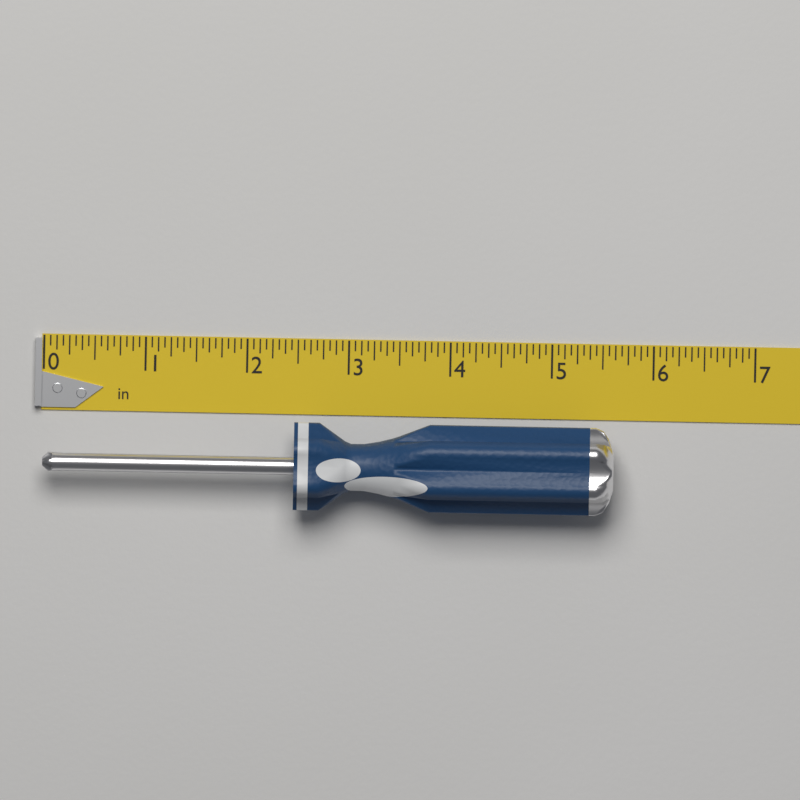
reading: 5.6250 in
